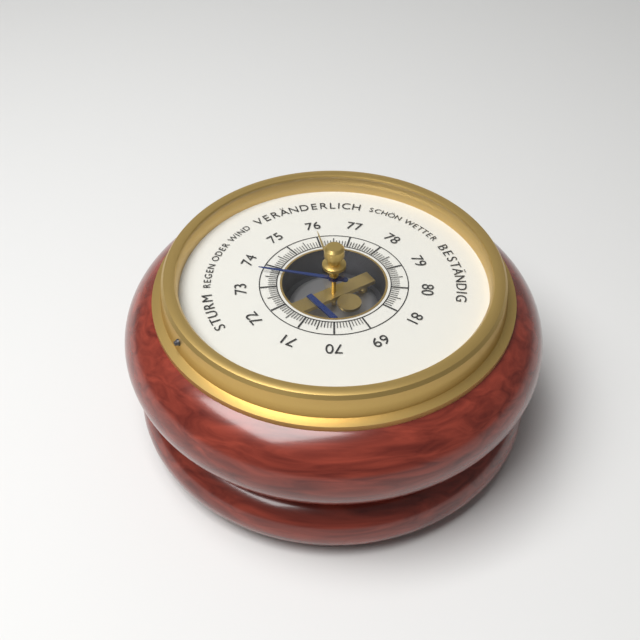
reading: 73.7 (no unit)
